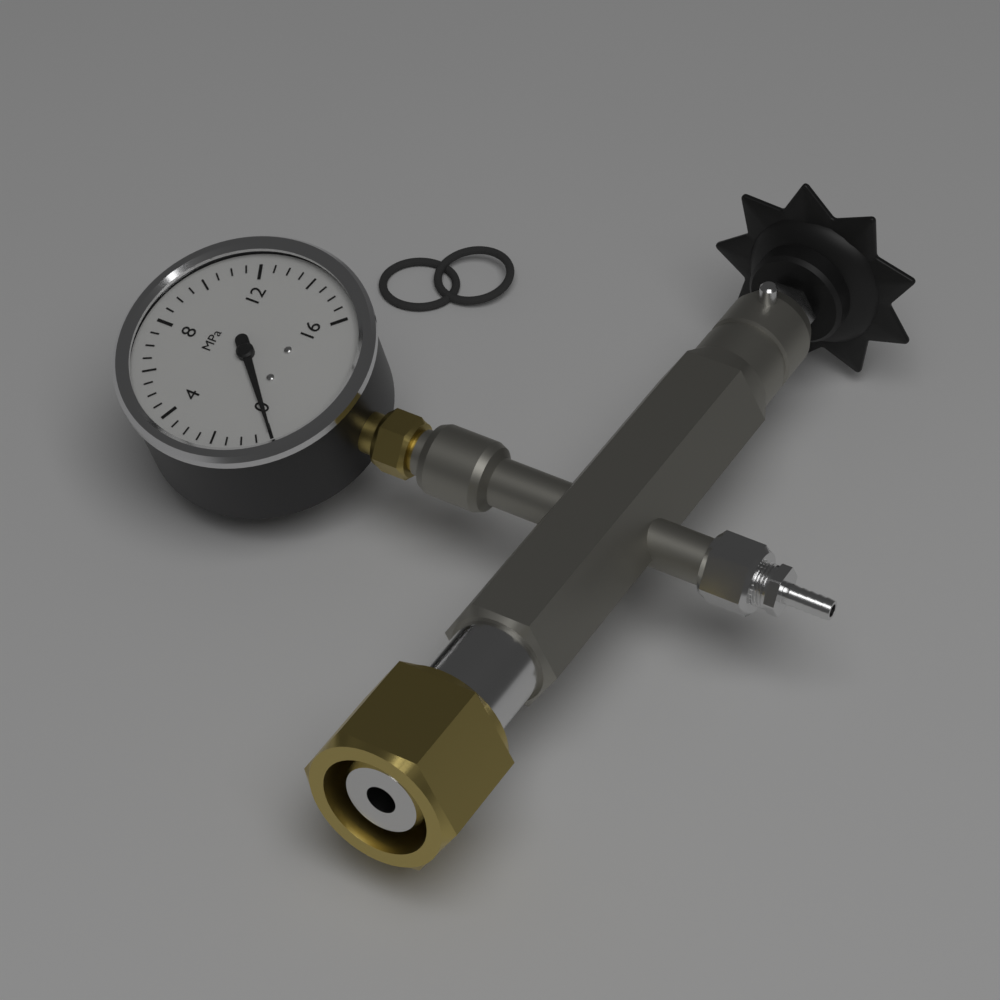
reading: 0.0 MPa
